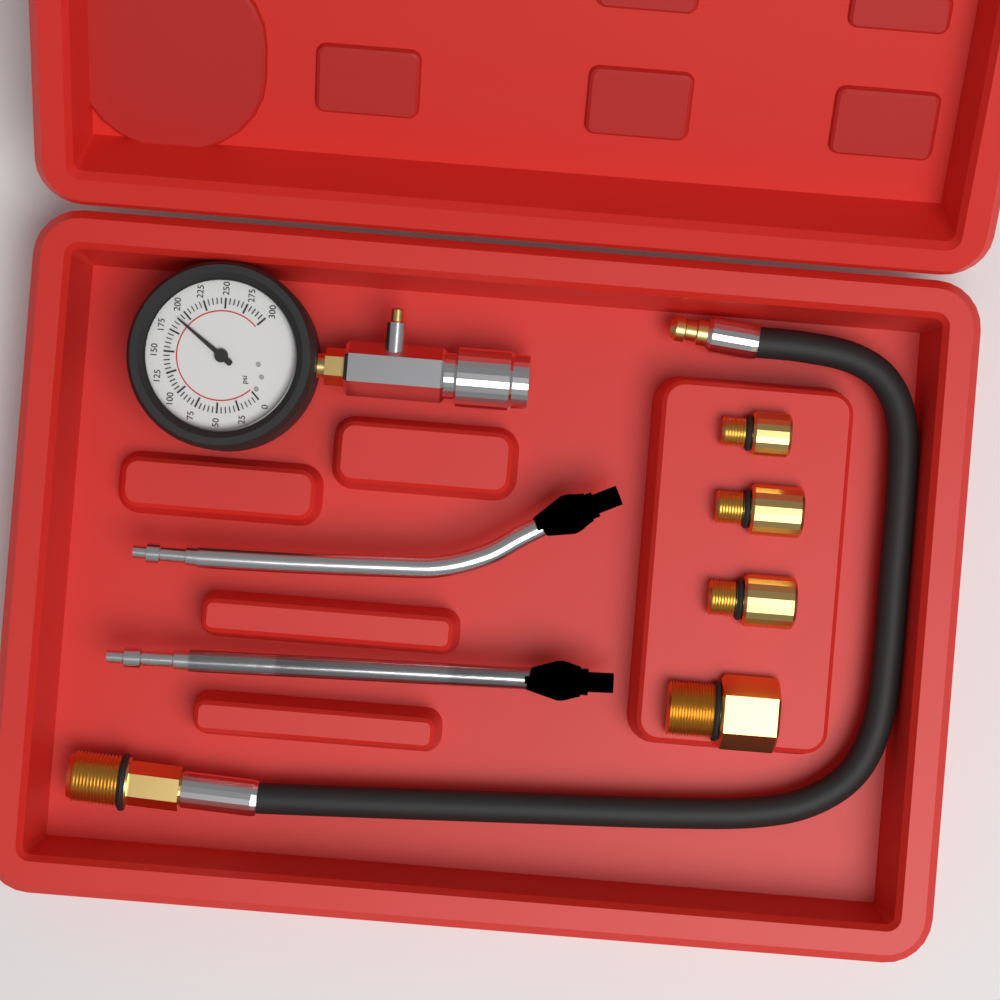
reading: 190 psi
